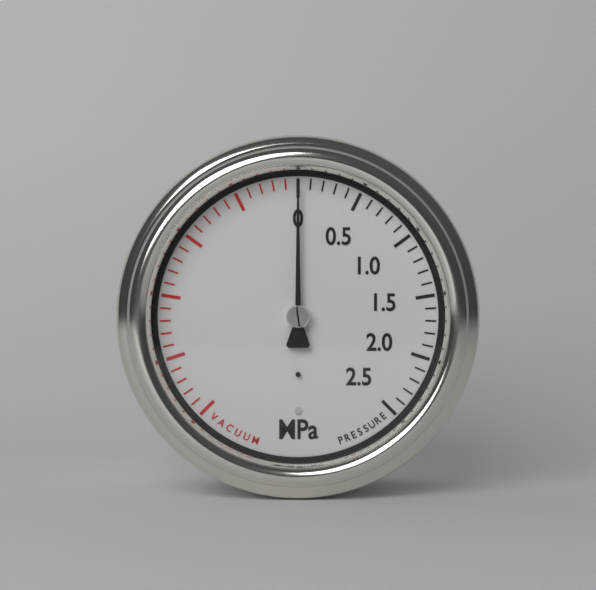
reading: 0.0 MPa
